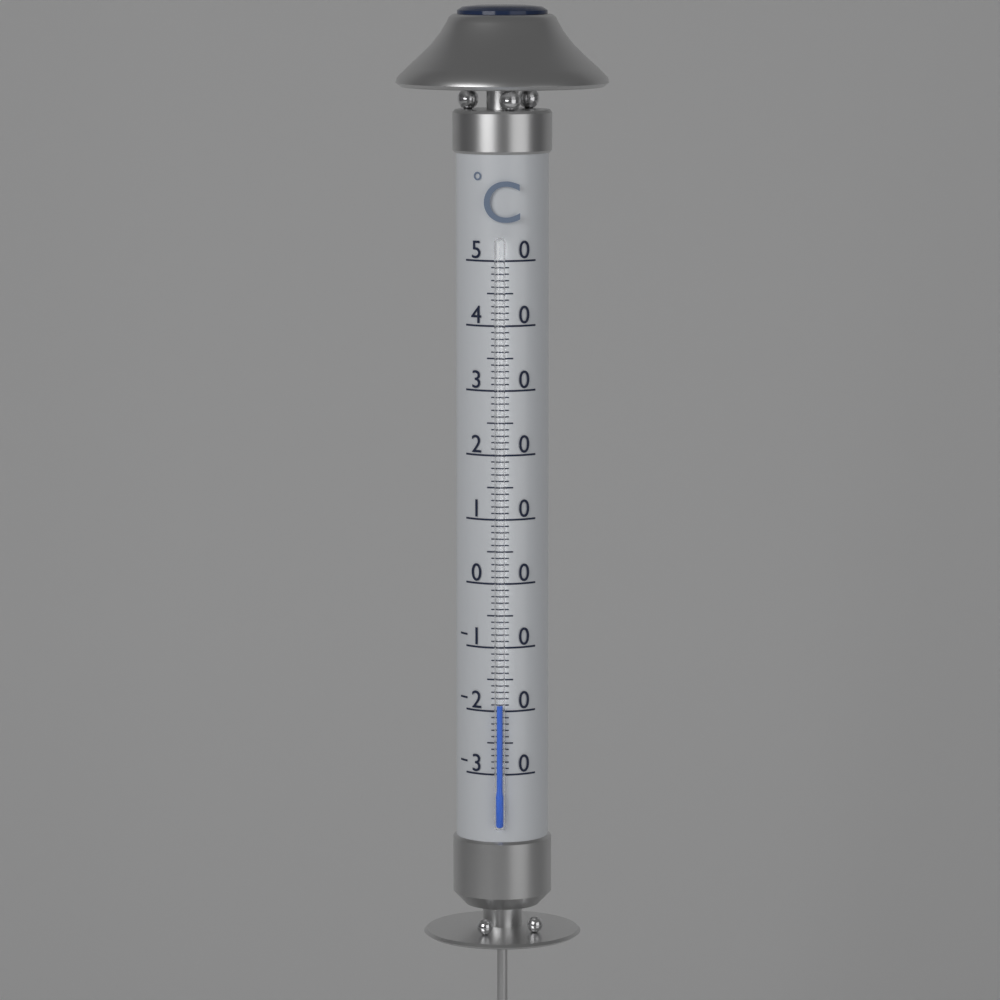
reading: -19 °C
